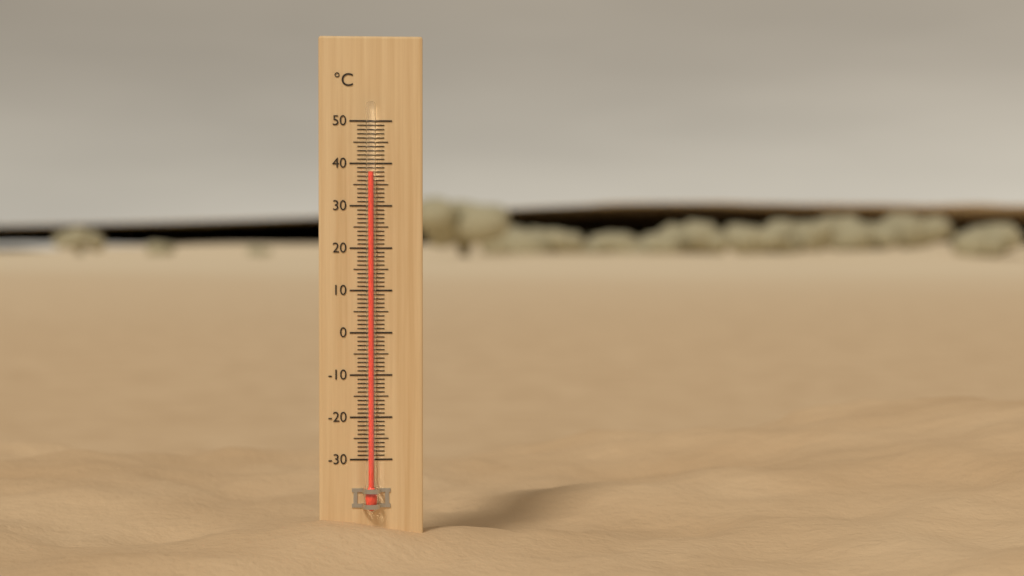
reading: 38 °C
